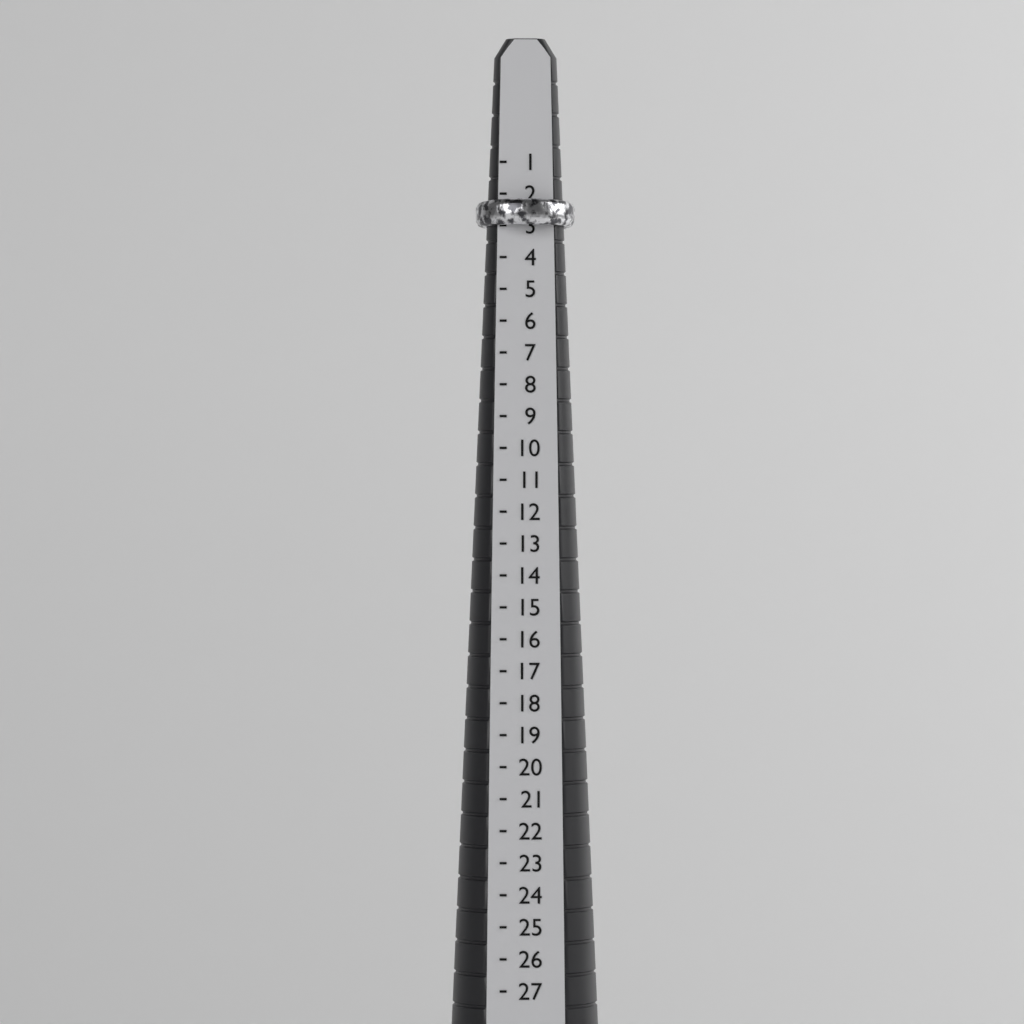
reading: 3 (no unit)
